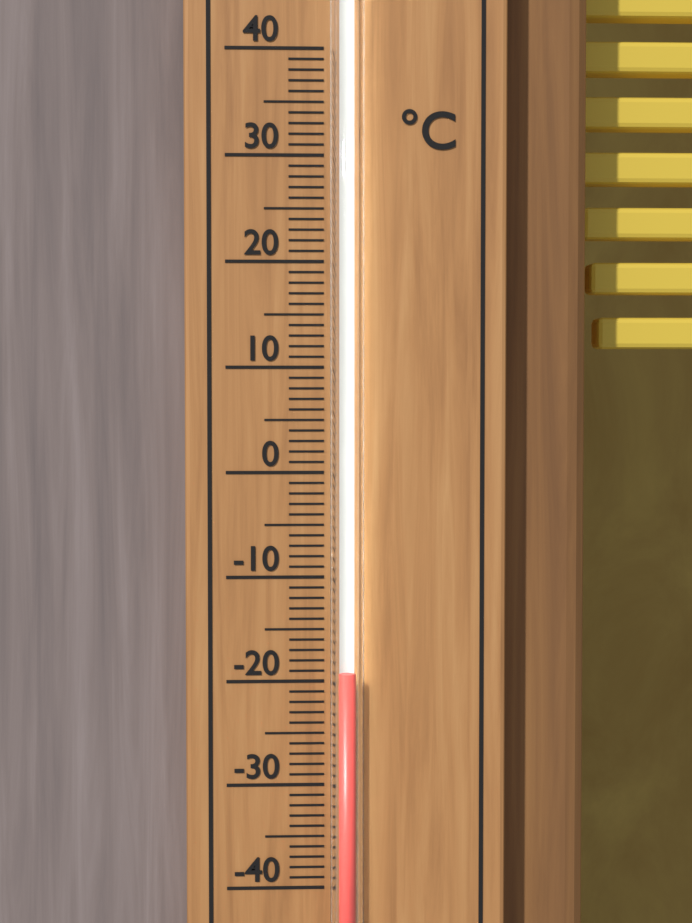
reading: -19 °C
